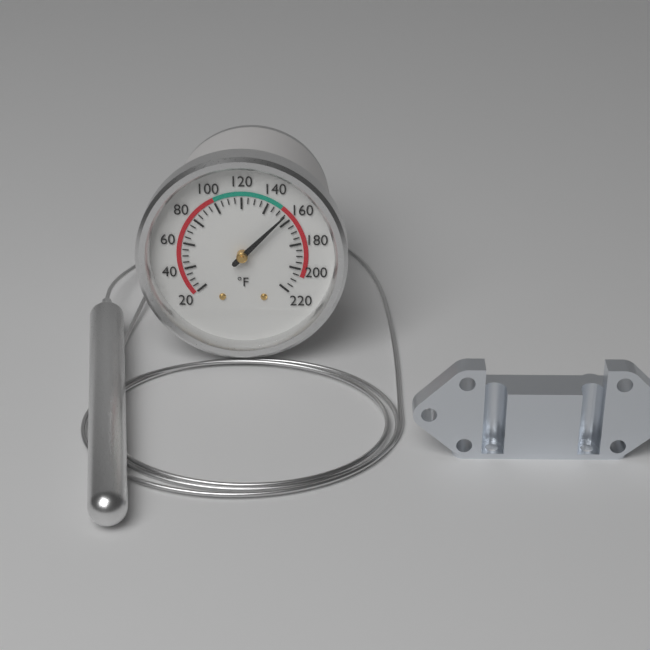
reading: 155 °F
